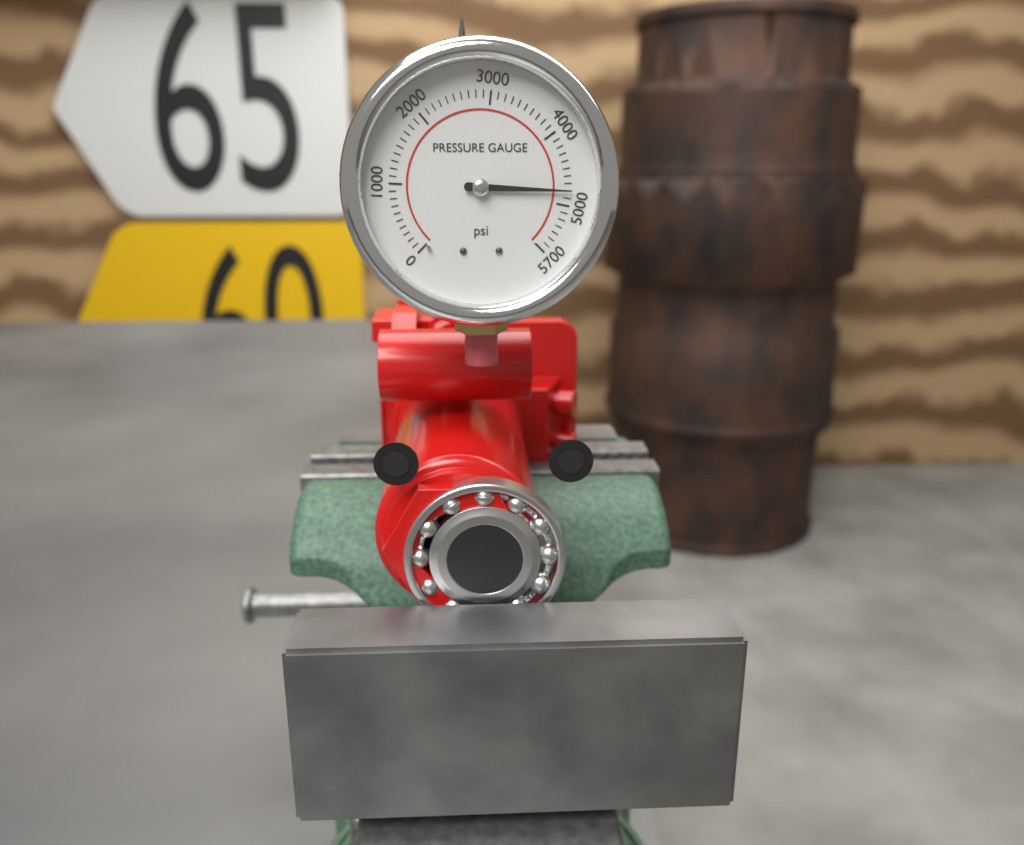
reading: 4800 psi
